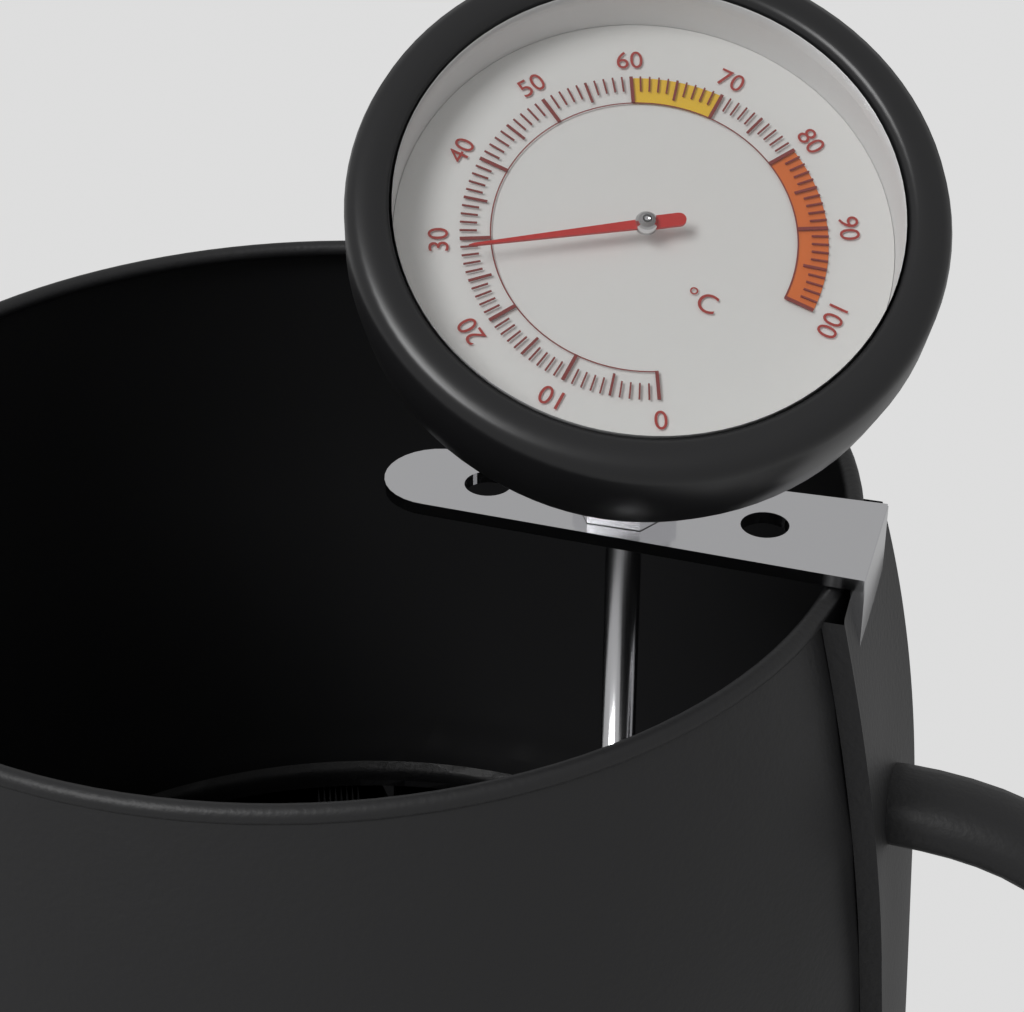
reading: 28 °C
